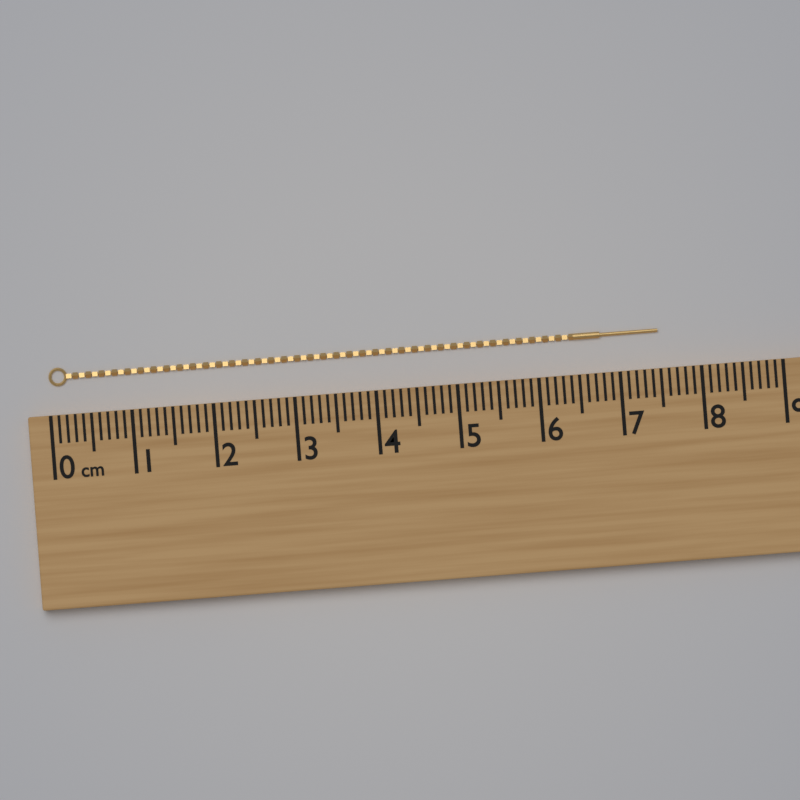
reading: 7.5 cm
